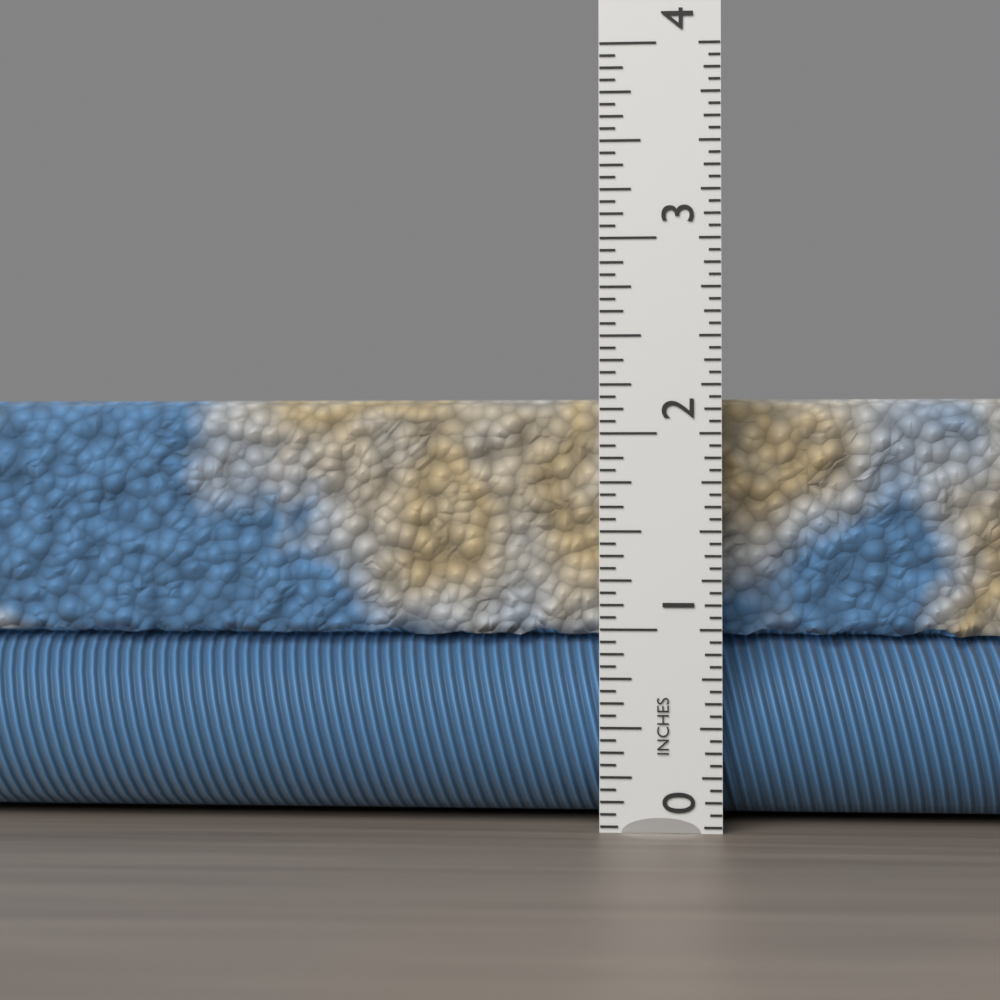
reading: 2.1875 in
